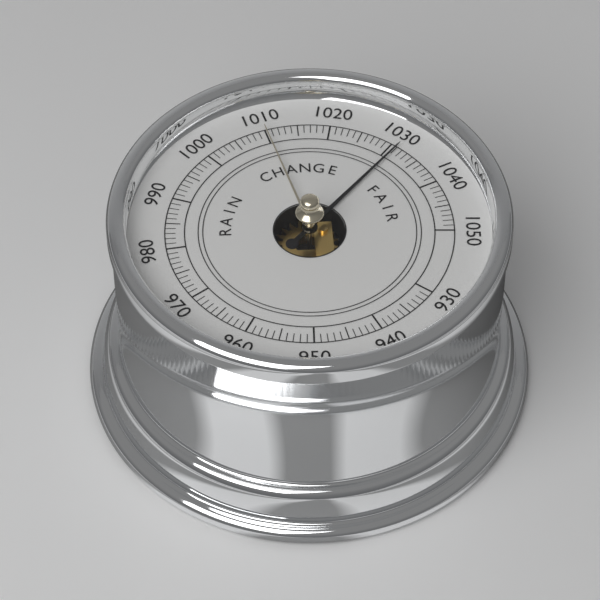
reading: 1031 (no unit)
